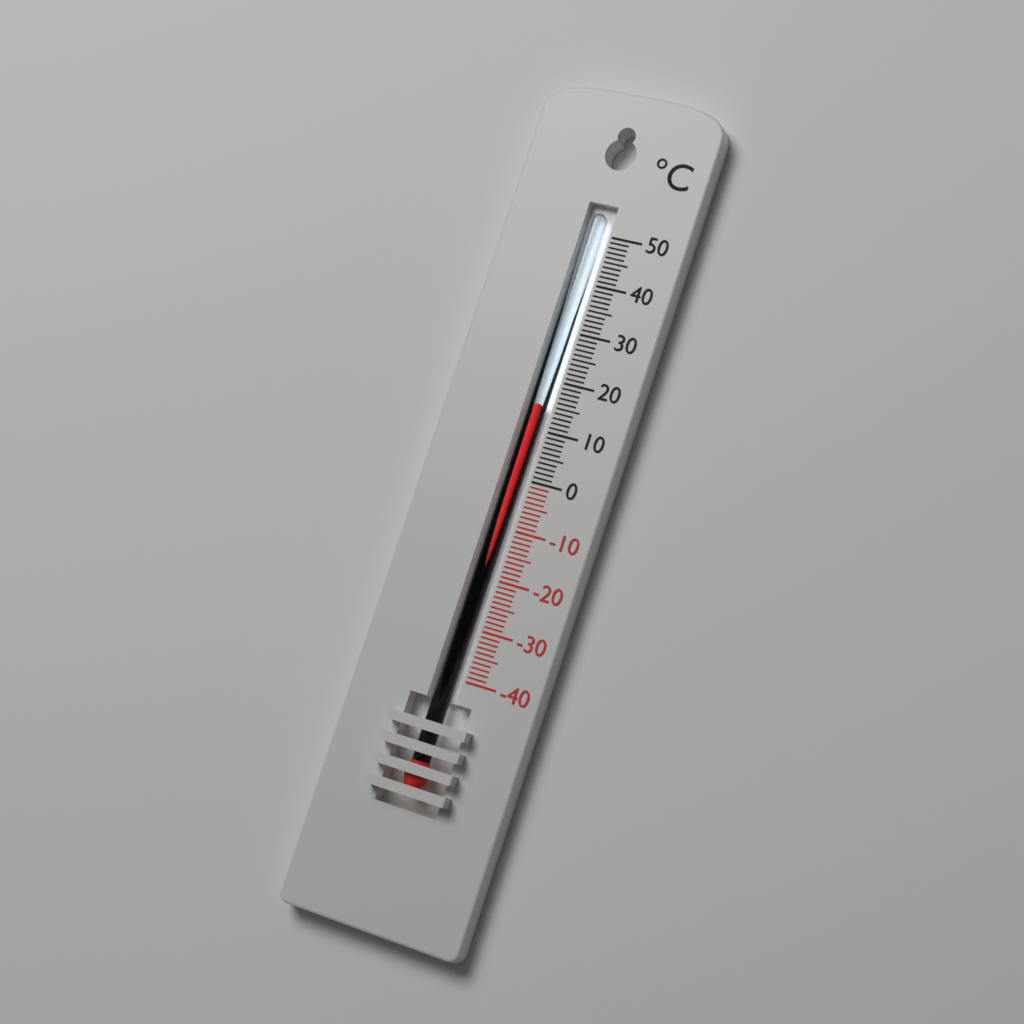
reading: 15 °C
